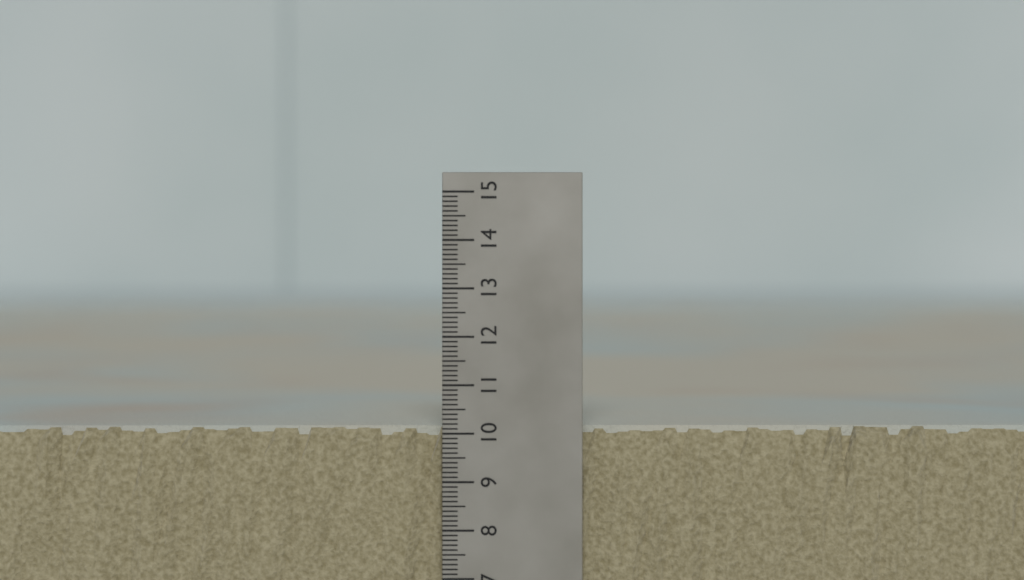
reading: 10.1 (no unit)
